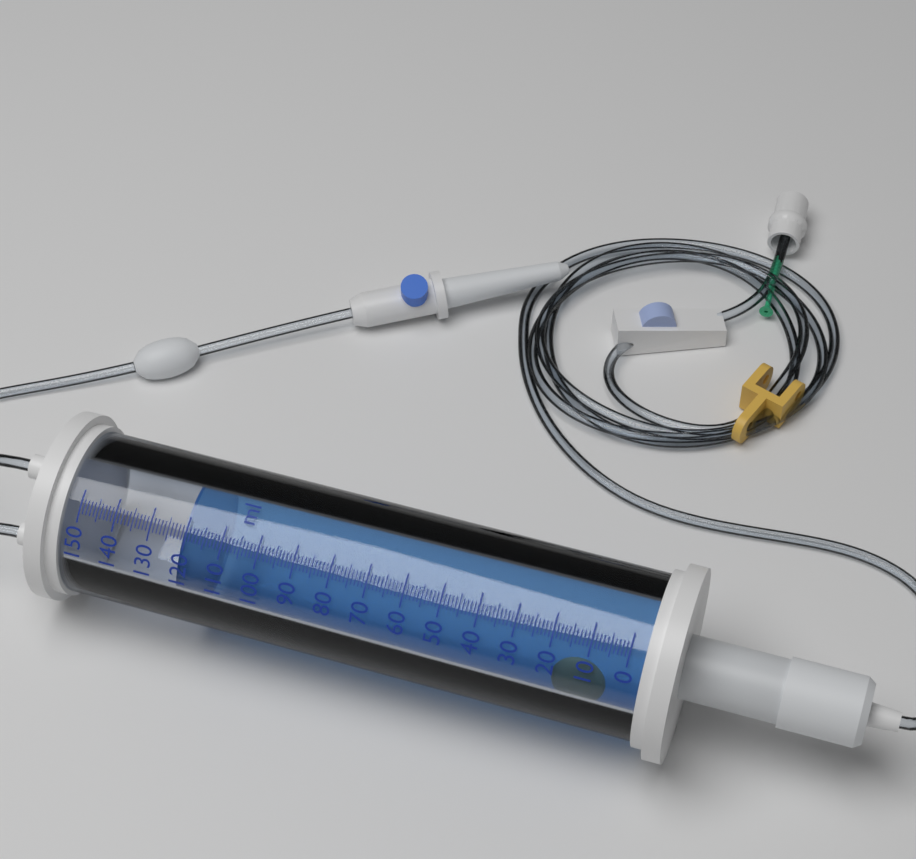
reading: 121 ml
